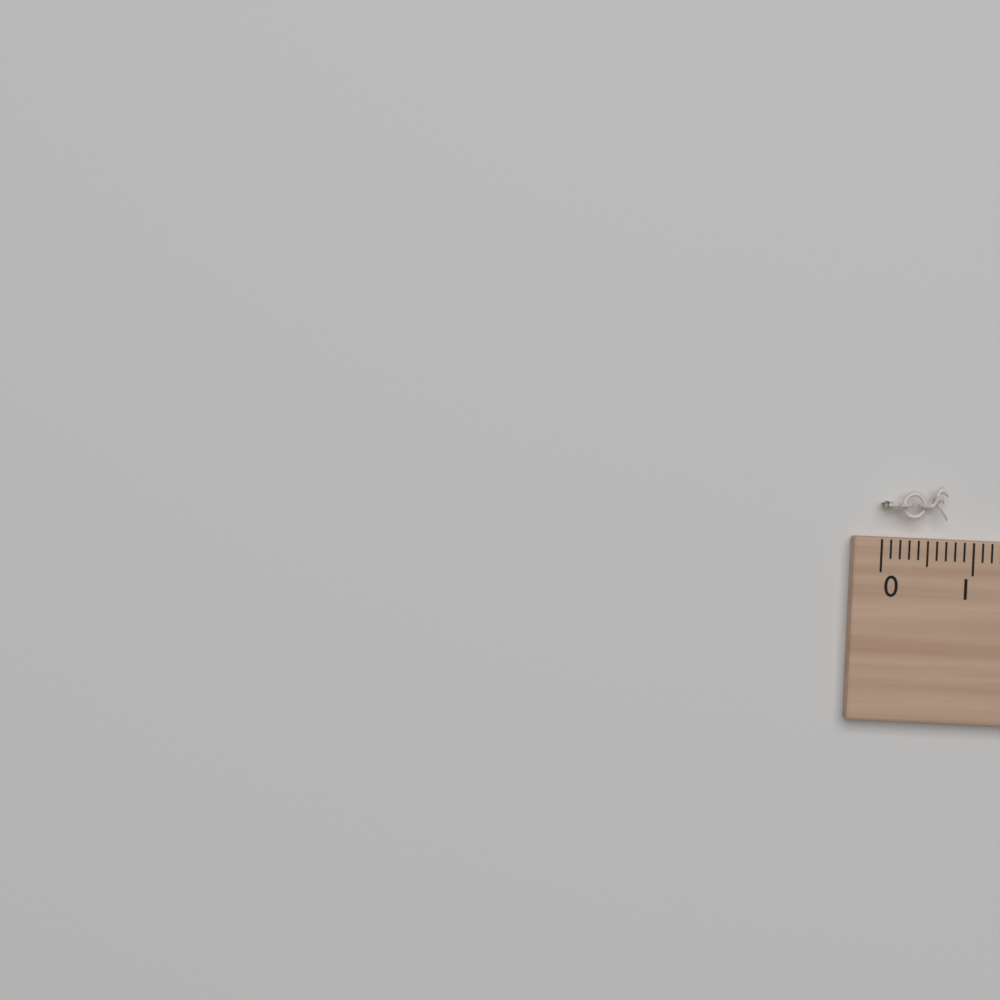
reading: 0.7 cm
